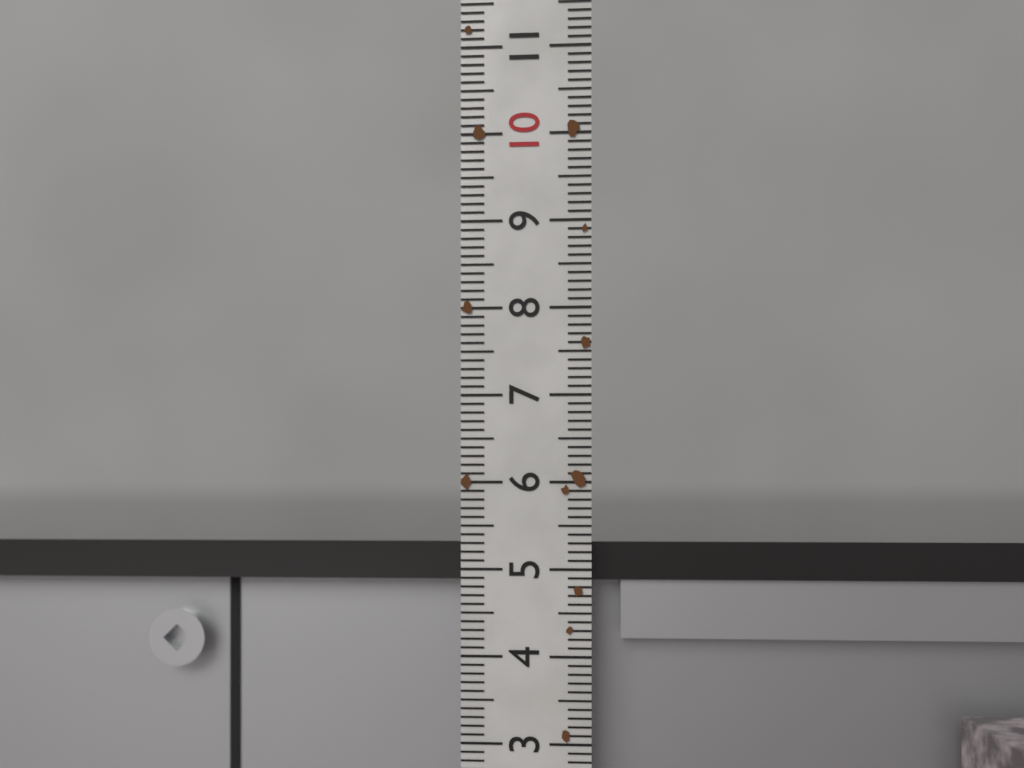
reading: 5.3 (no unit)
